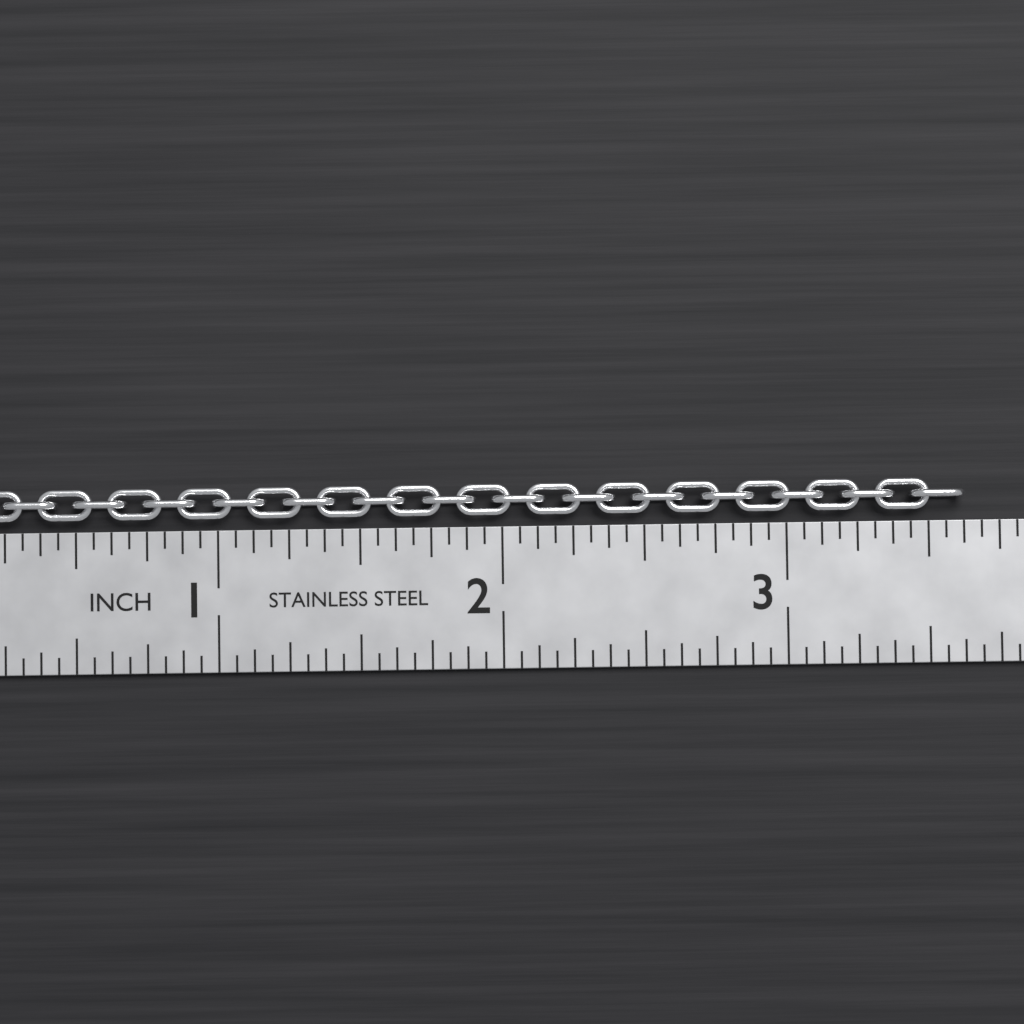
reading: 3.6250 in
